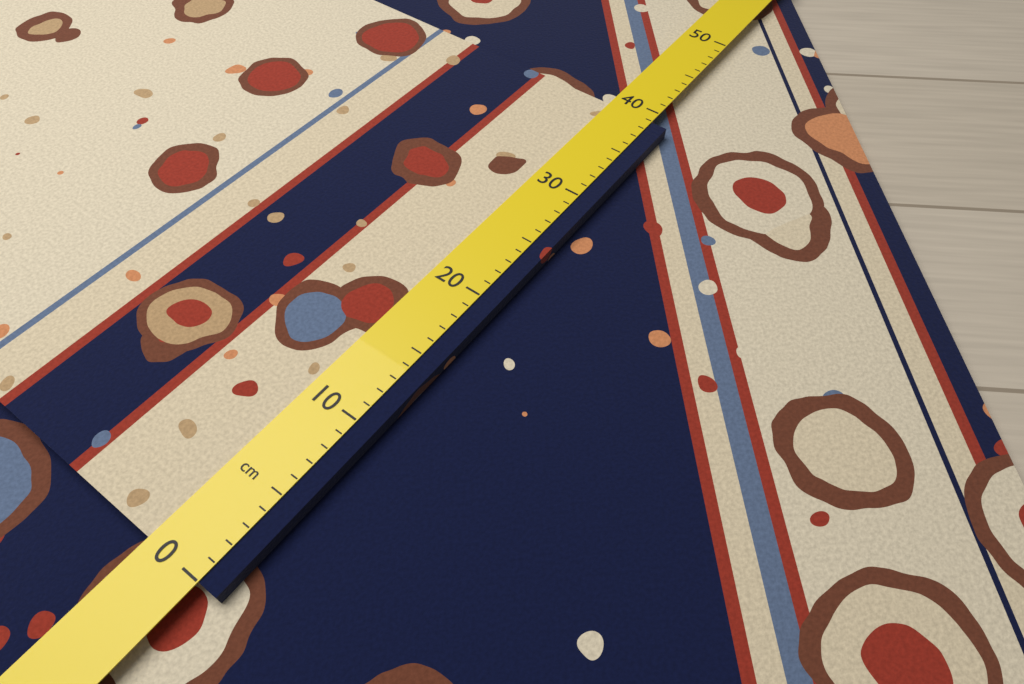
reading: 39 cm
